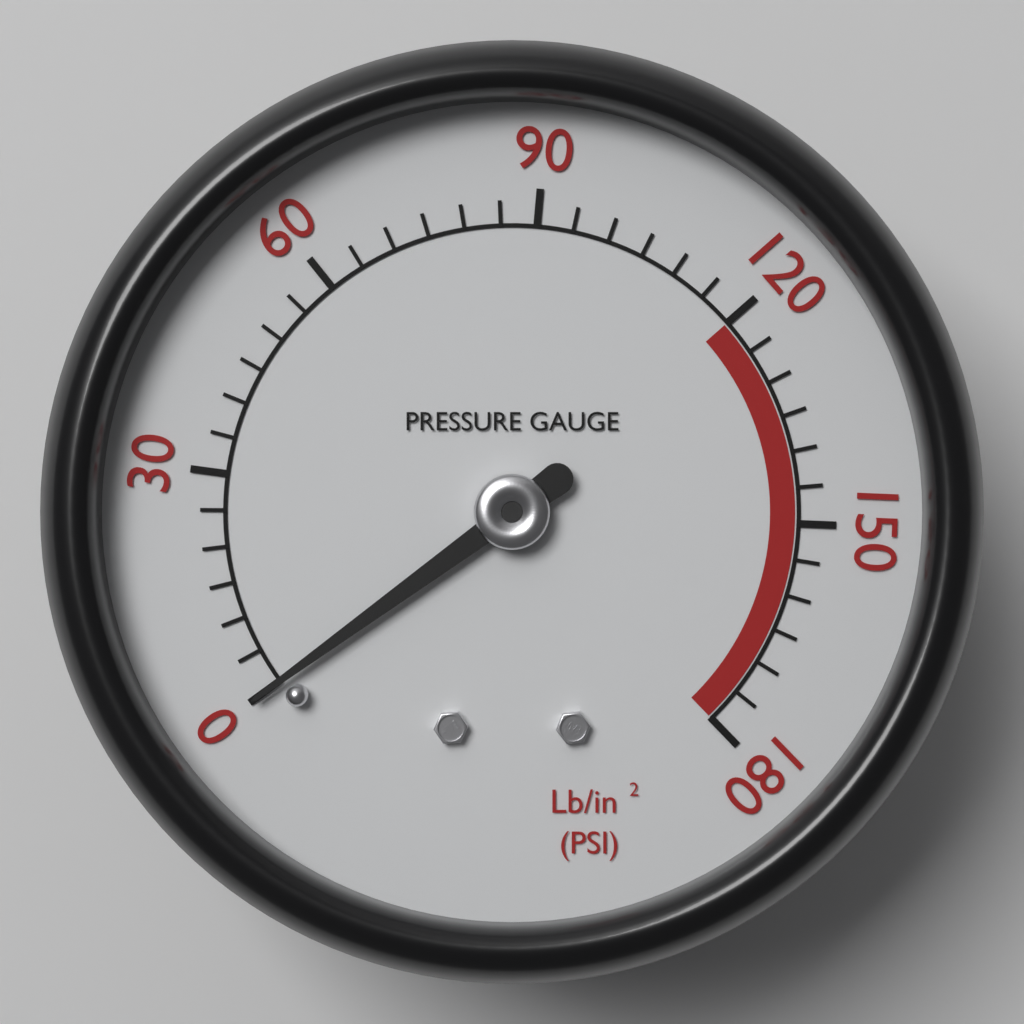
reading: 0 psi
